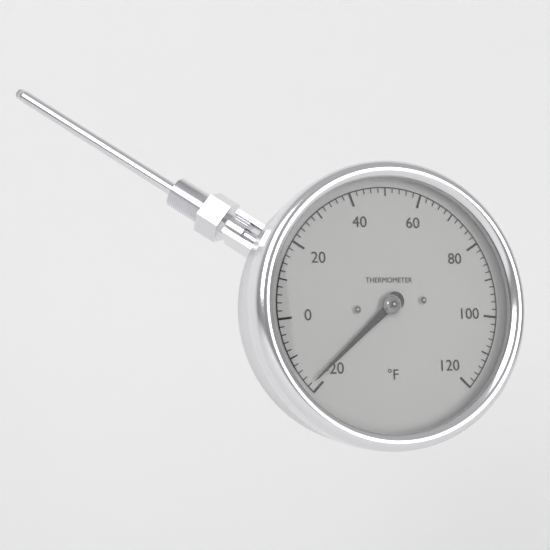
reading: -18 °F
